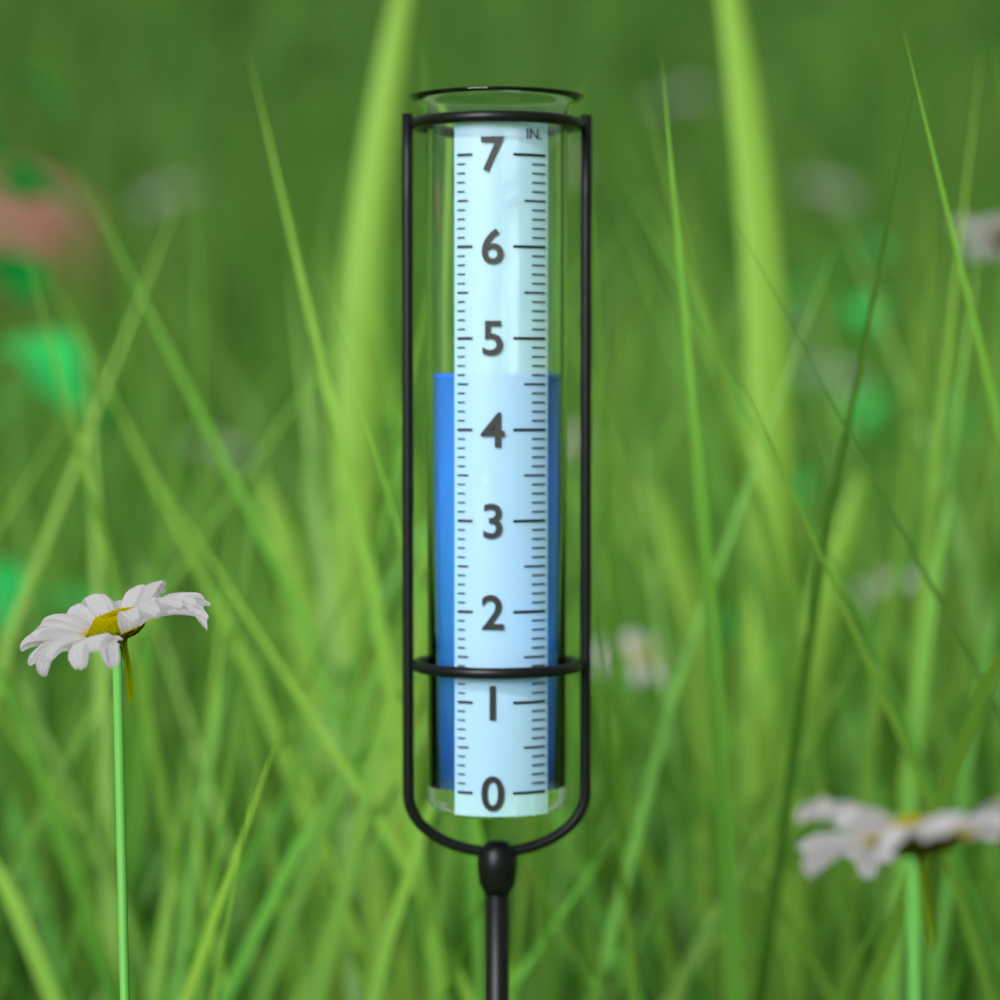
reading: 4.6 in
